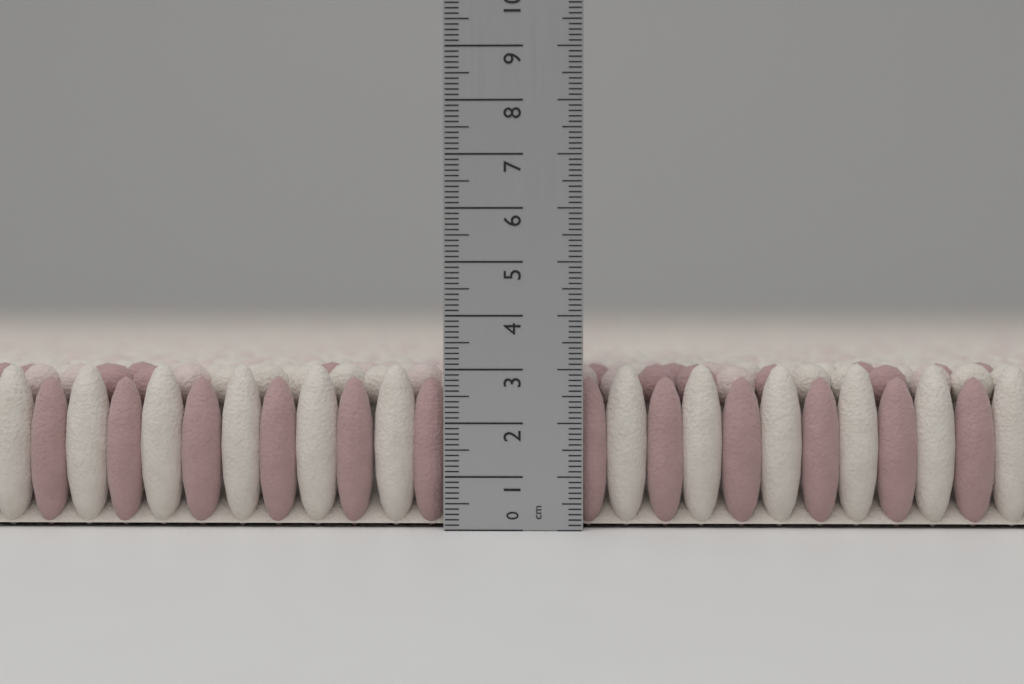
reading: 3.1 cm
